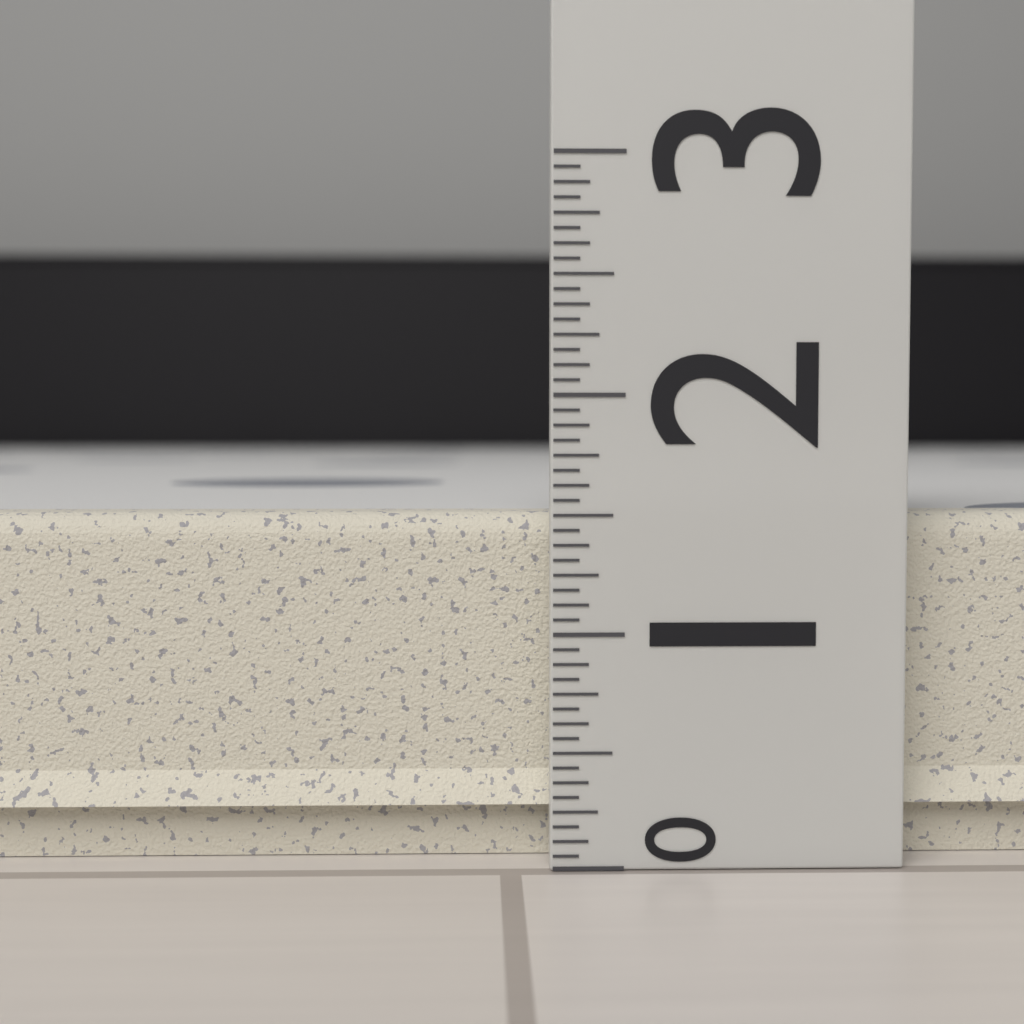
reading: 1.5000 (no unit)
